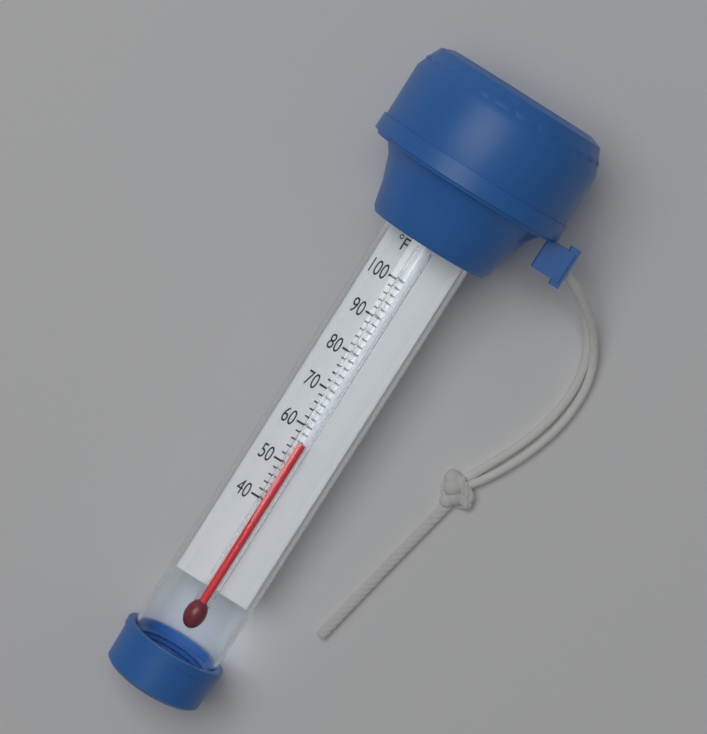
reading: 56 °F
